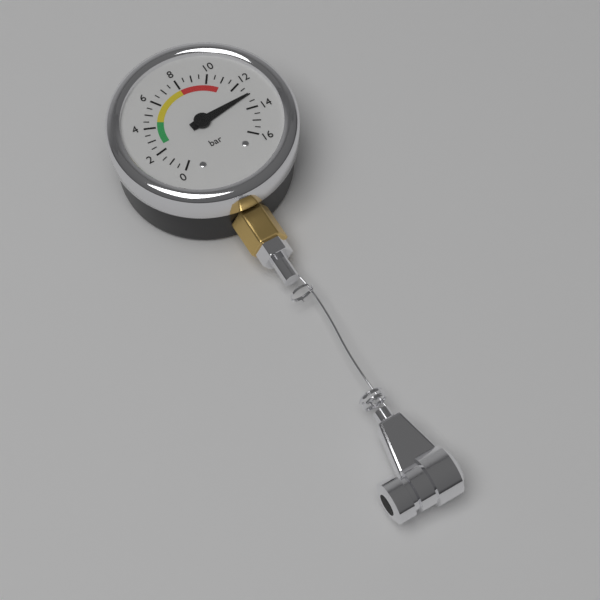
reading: 13.0 bar
